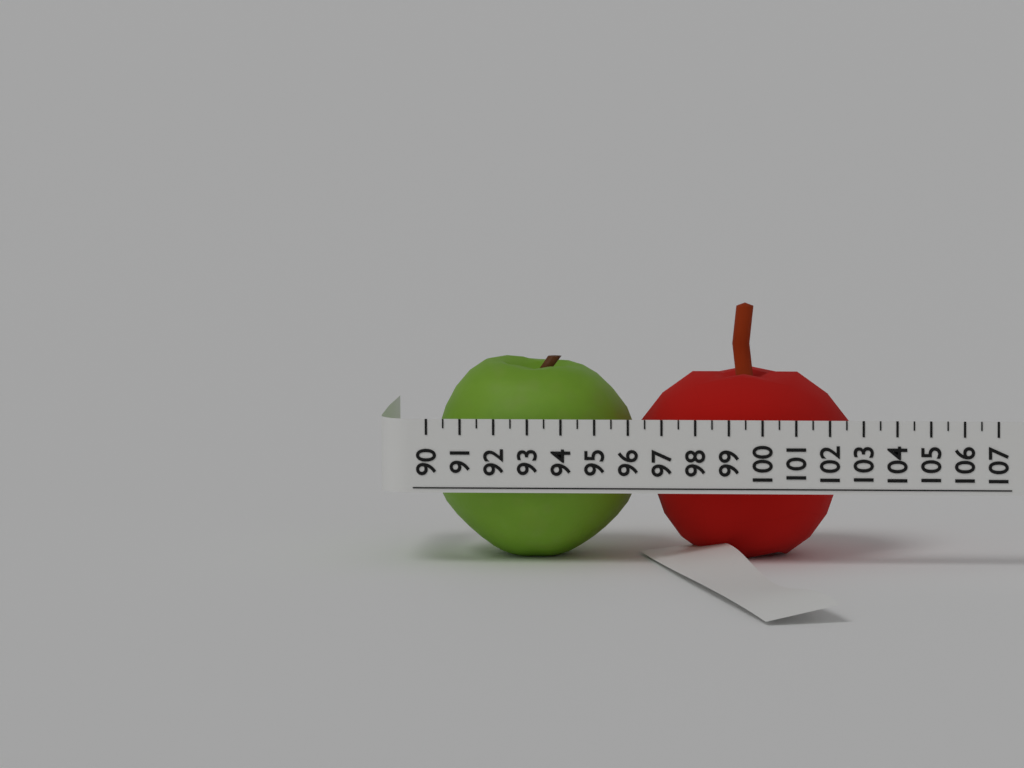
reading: 102.5 (no unit)
